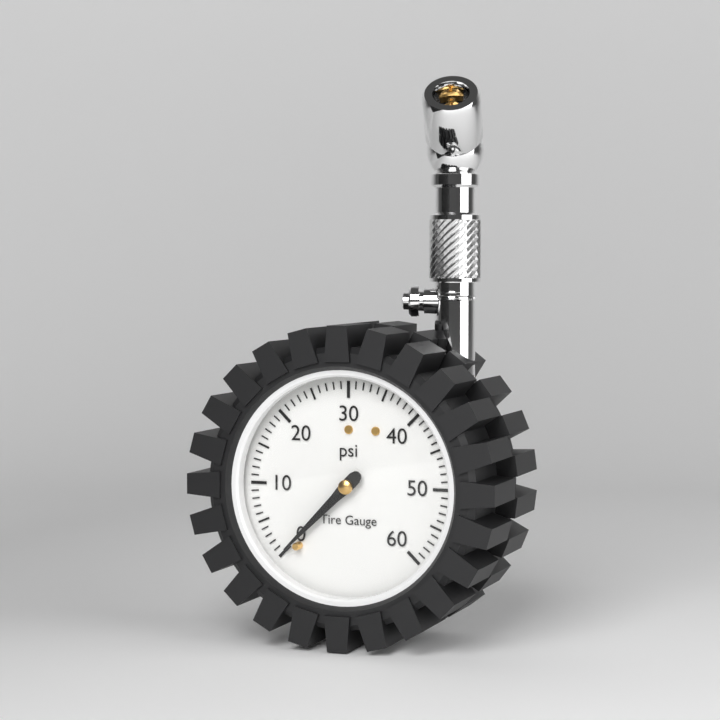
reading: 0 psi
